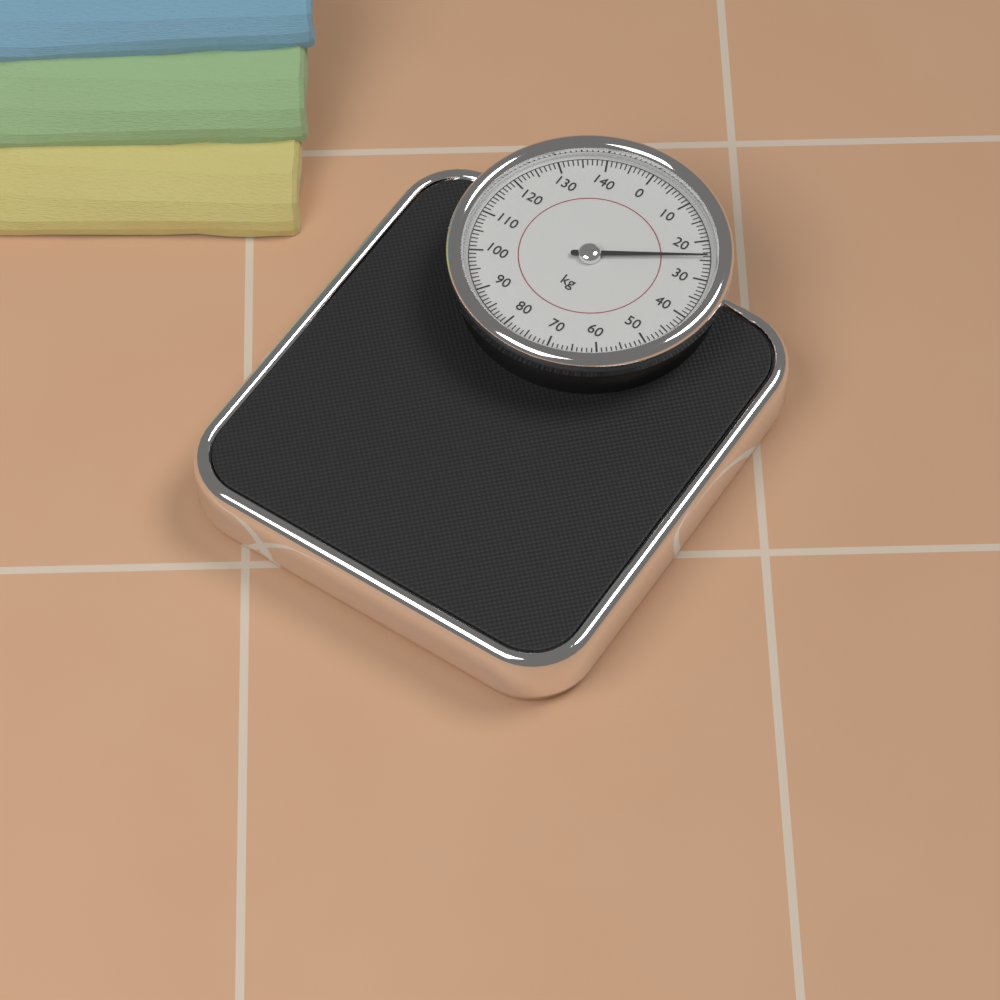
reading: 24 kg
